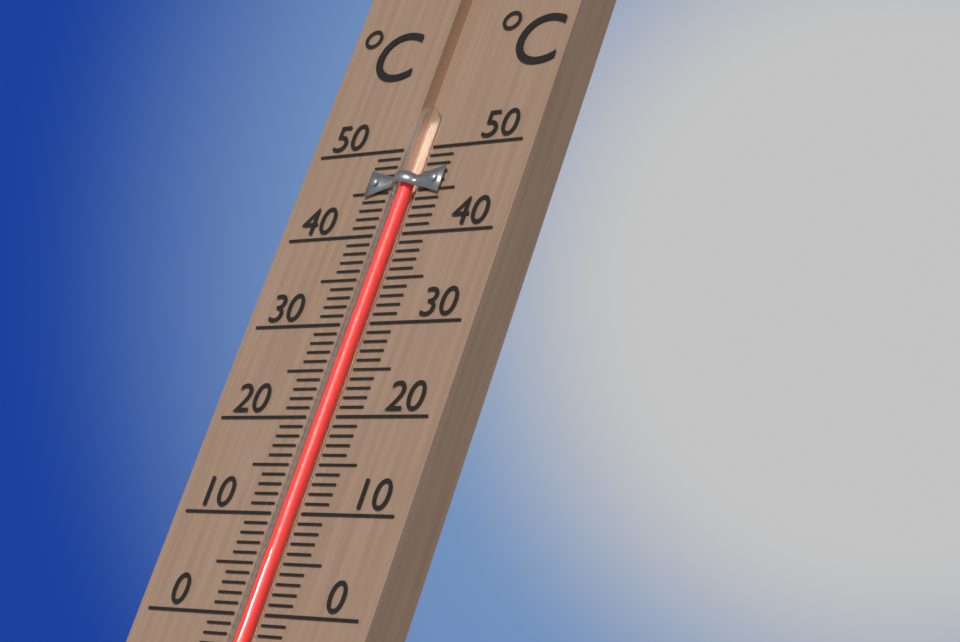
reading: 46 °C
